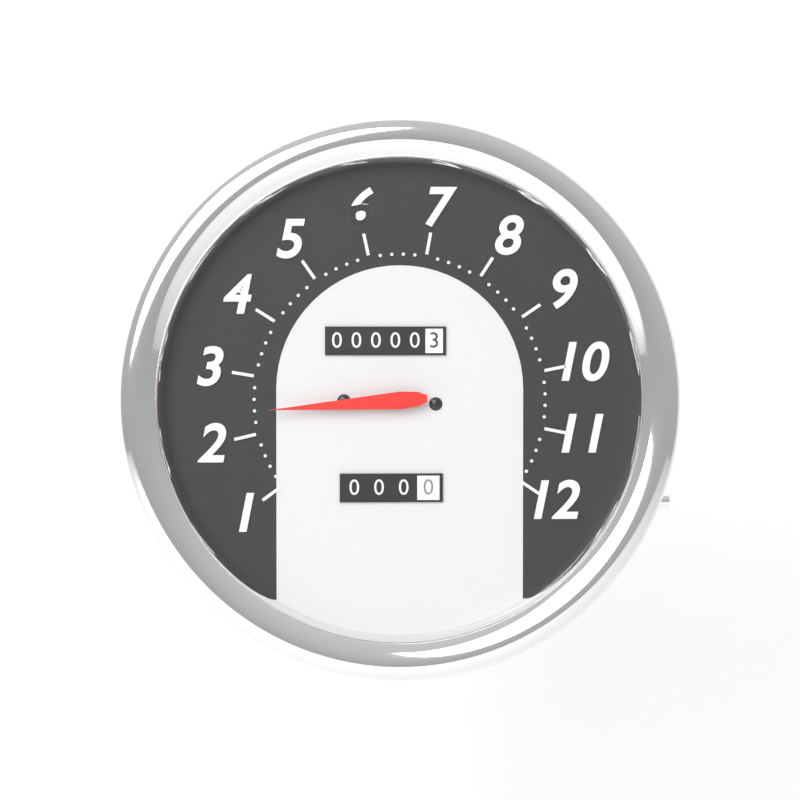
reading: 2.4 (no unit)
